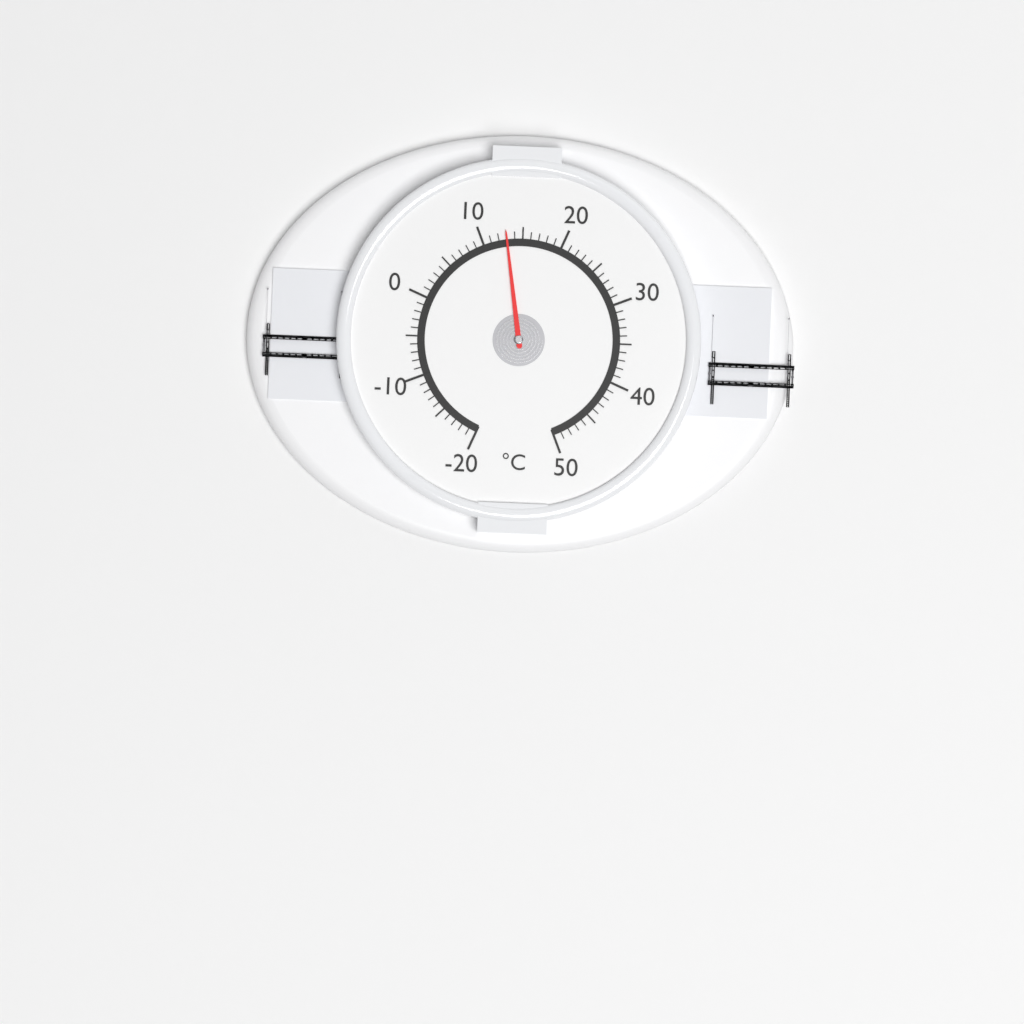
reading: 13 °C
